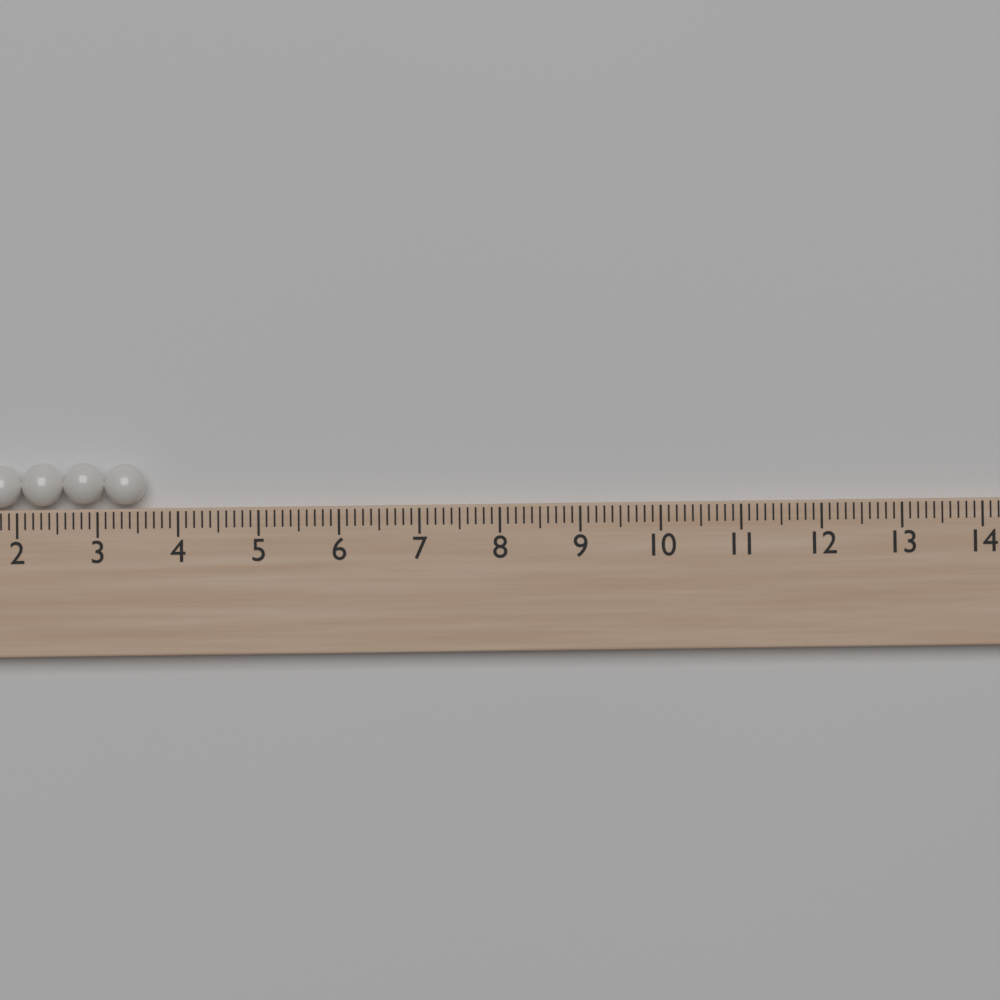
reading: 3.6 (no unit)
